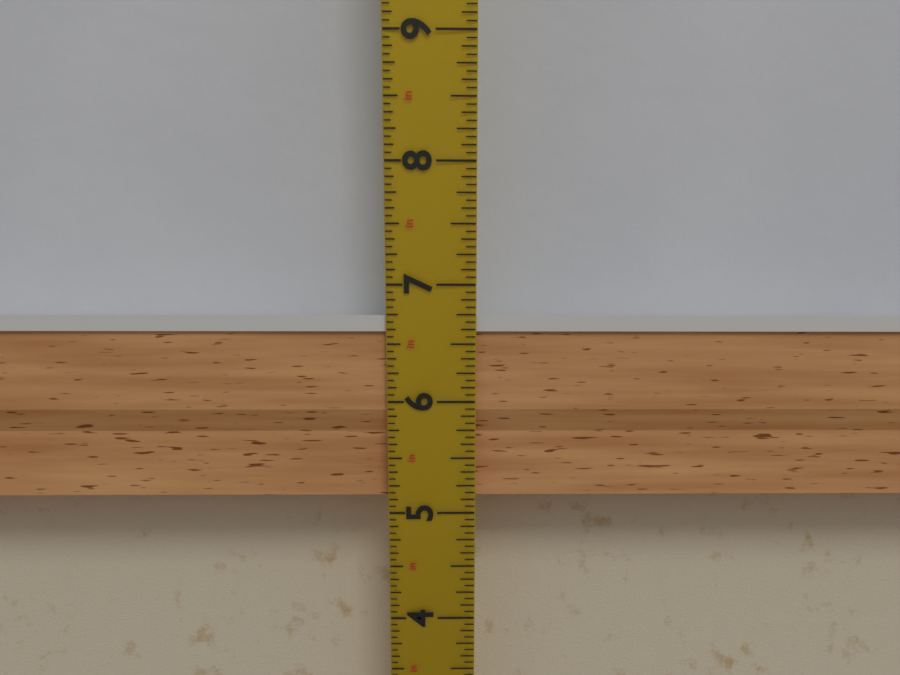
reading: 6.7500 in
